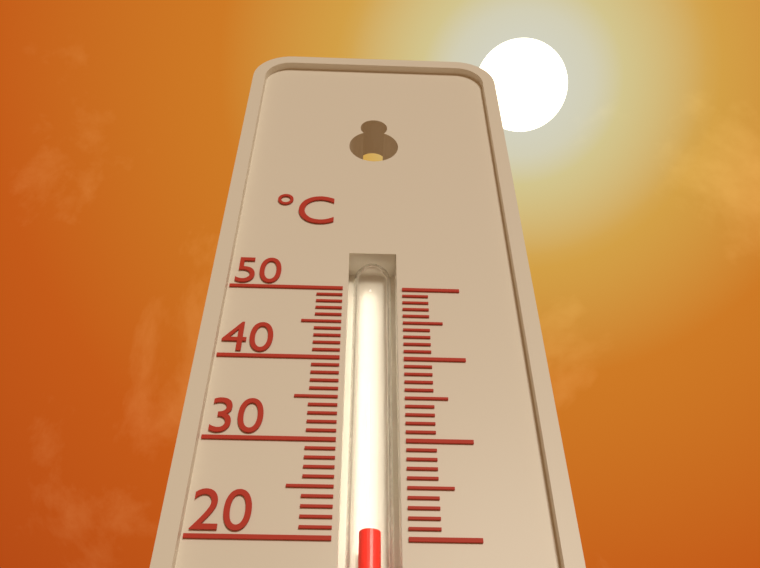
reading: 21 °C
